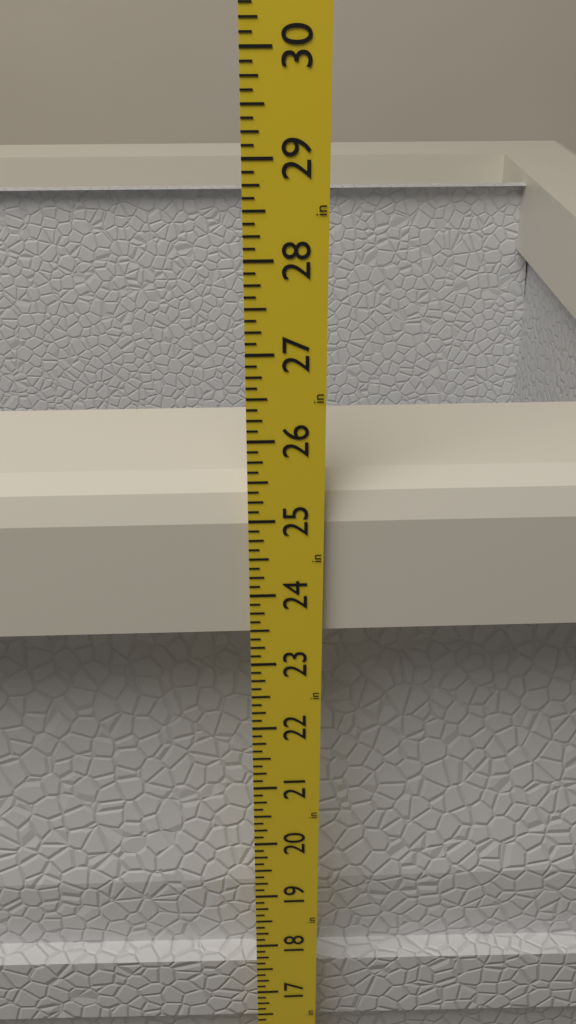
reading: 25.375 in
